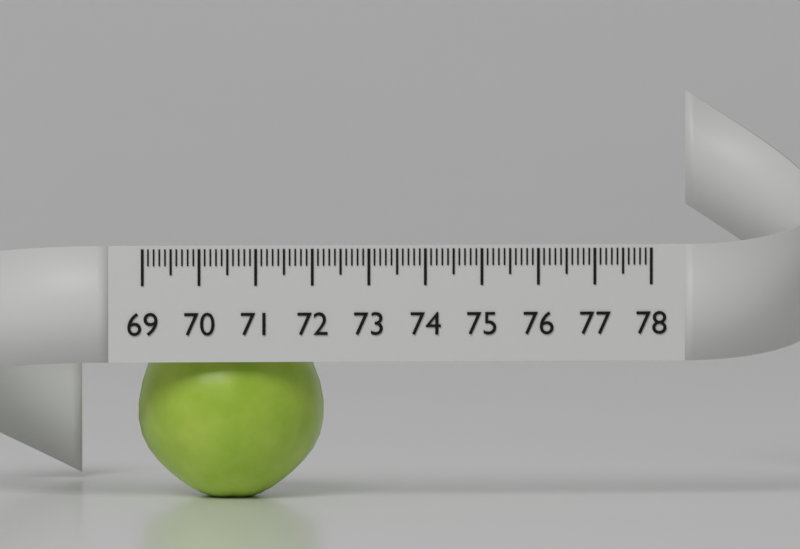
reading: 72.3 (no unit)
